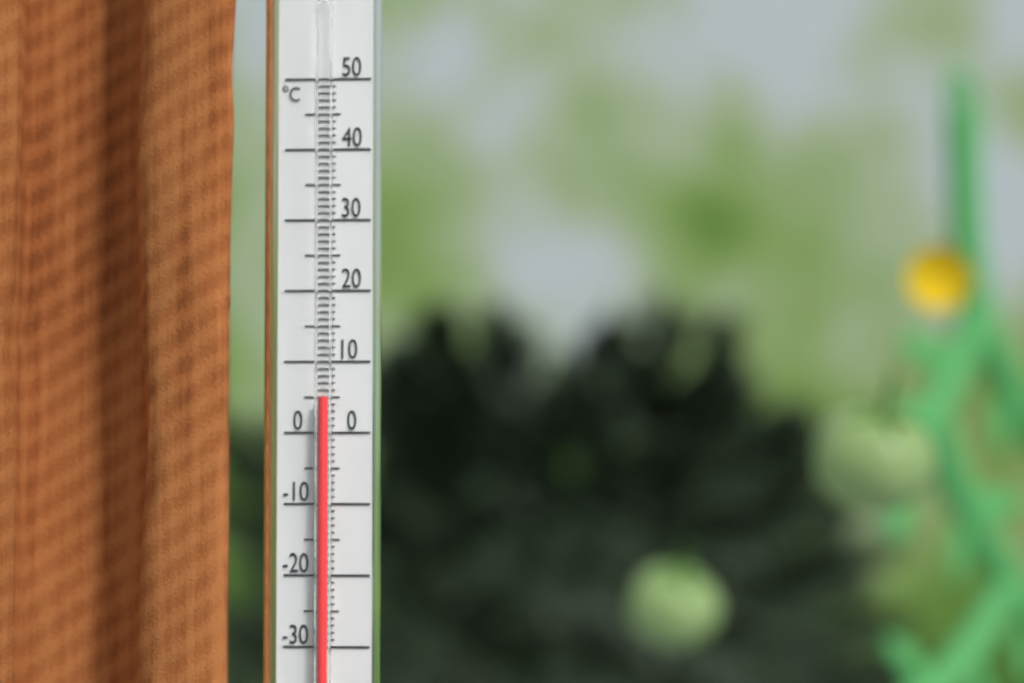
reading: 5 °C
